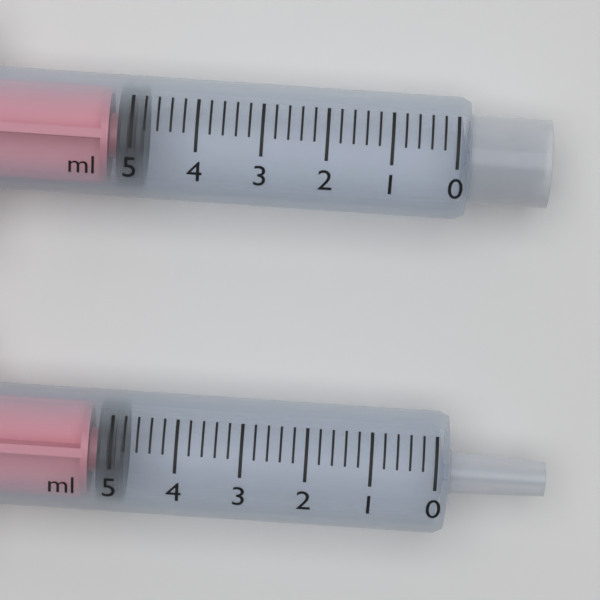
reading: 4.8 ml
